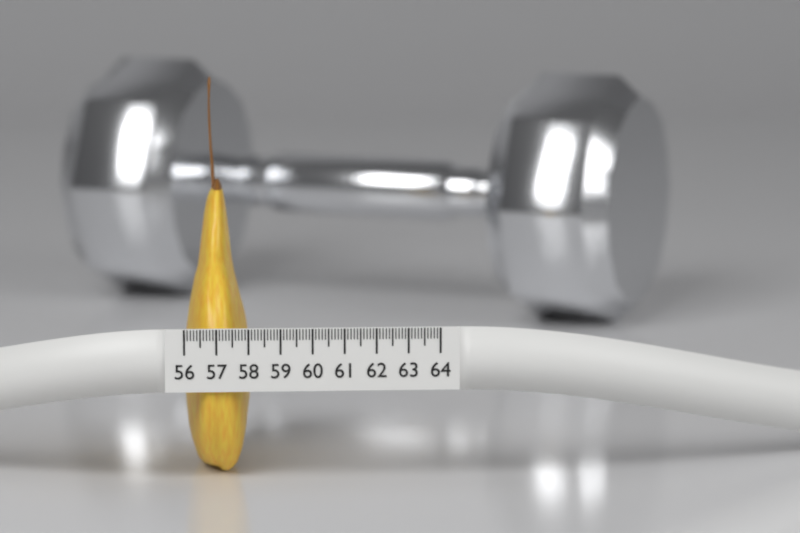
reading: 58.1 (no unit)
